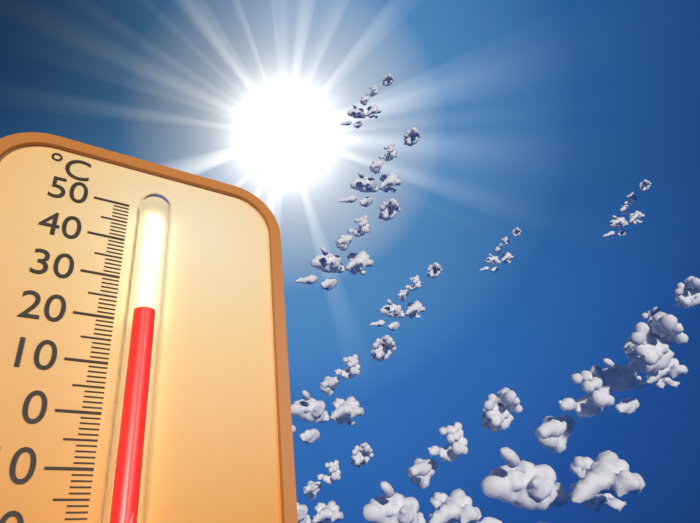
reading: 20 °C
